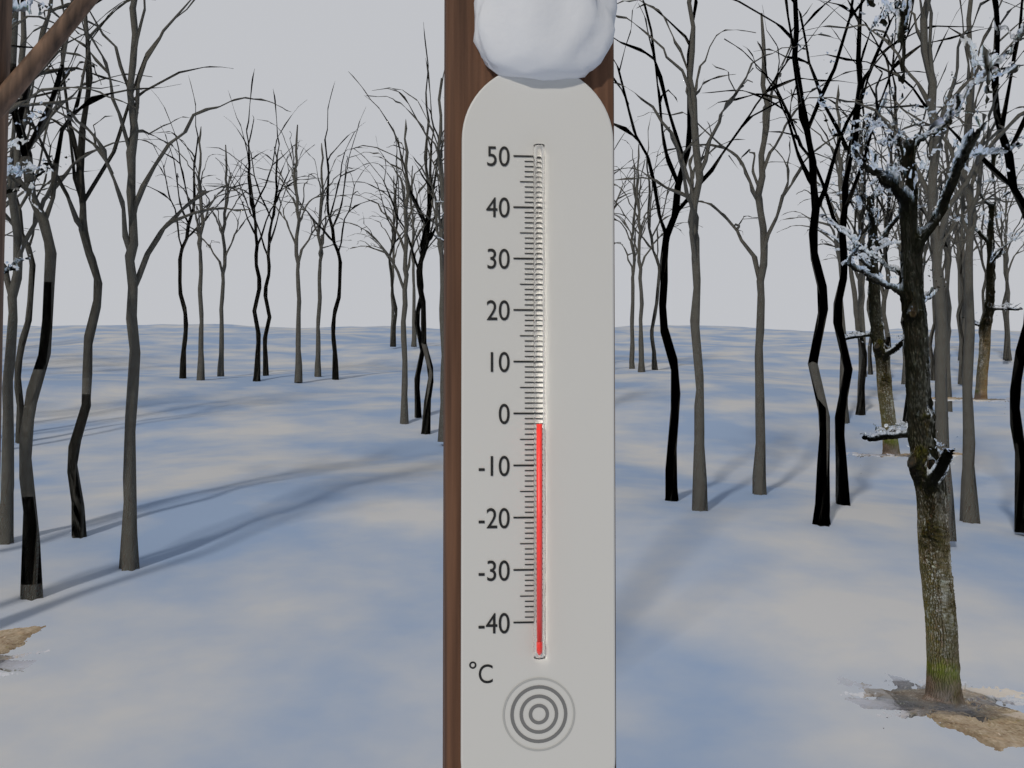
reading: -2 °C
